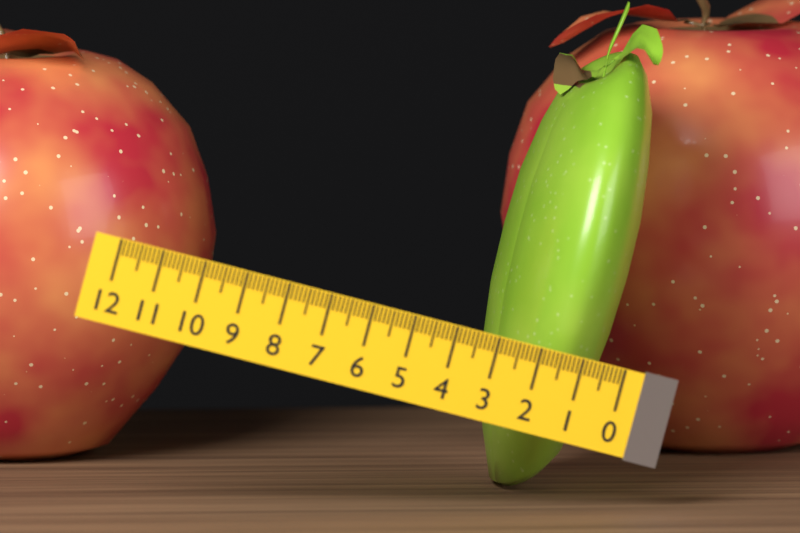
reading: 2.9 (no unit)
